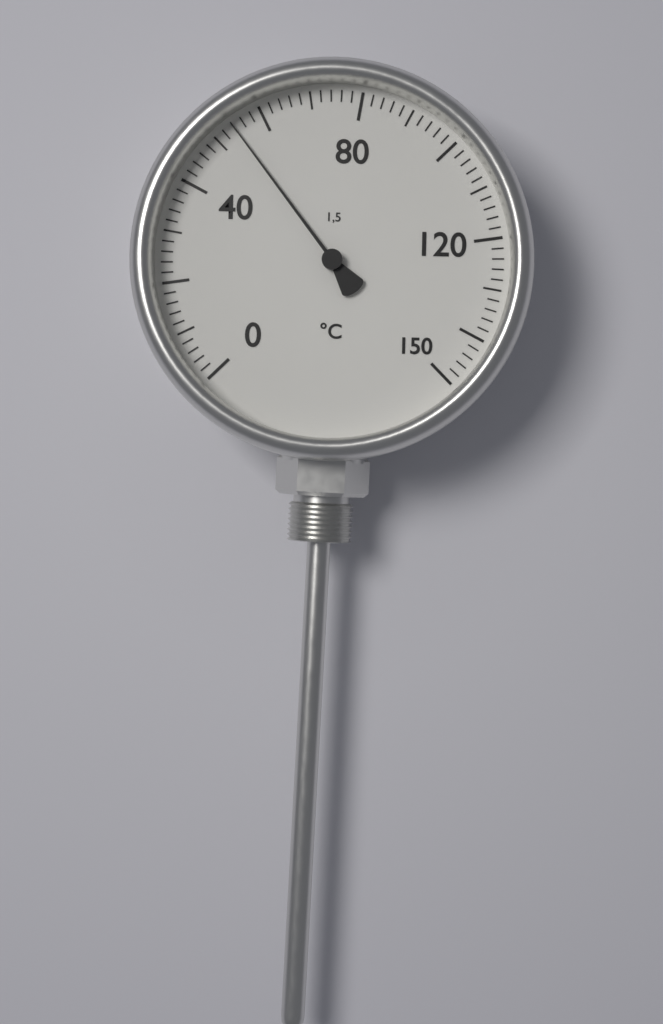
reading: 54 °C
